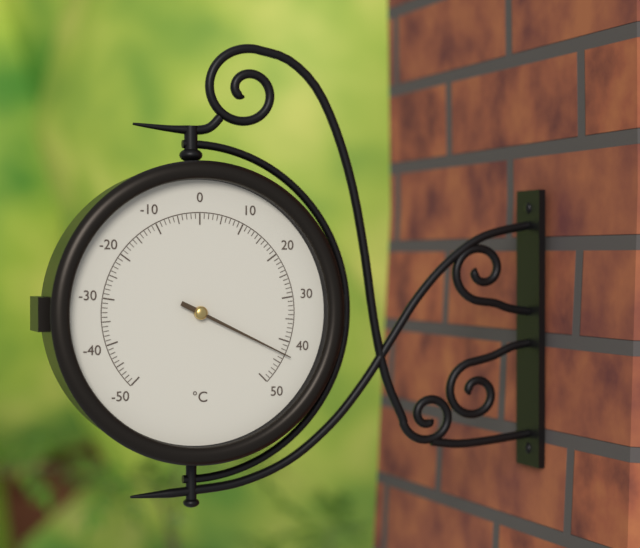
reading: 43 °C
